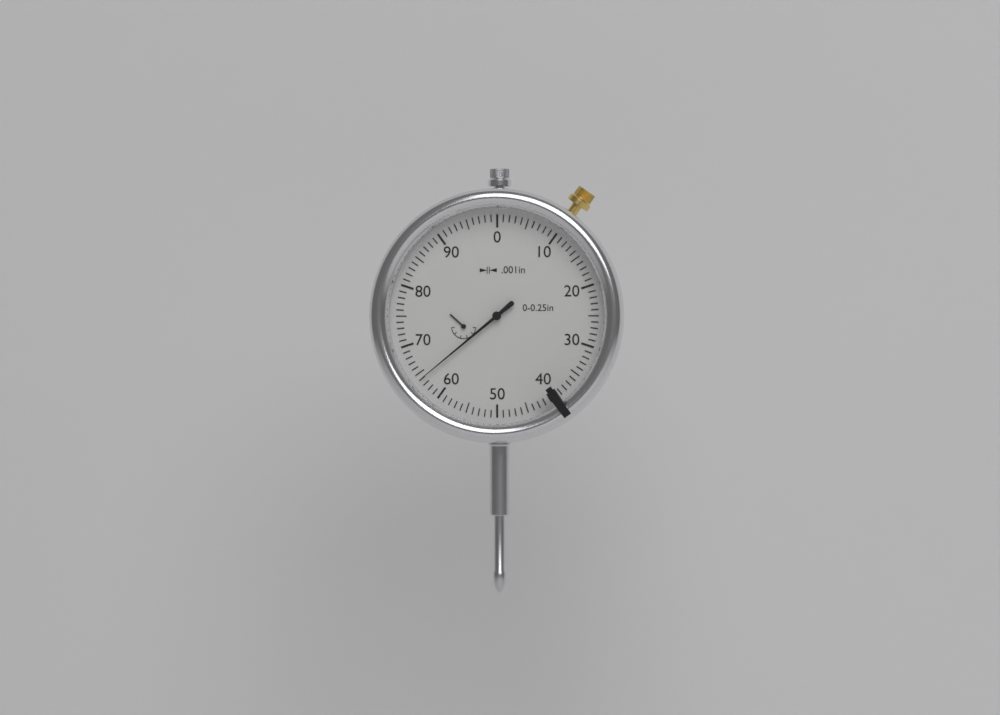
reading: 0.064 in
